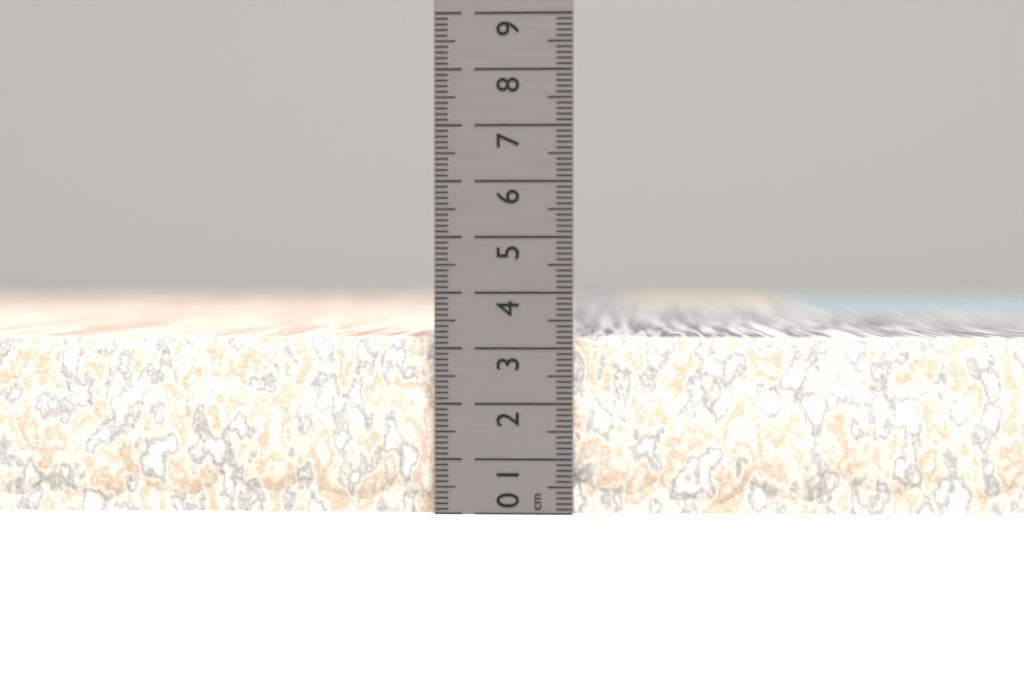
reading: 3.2 cm
